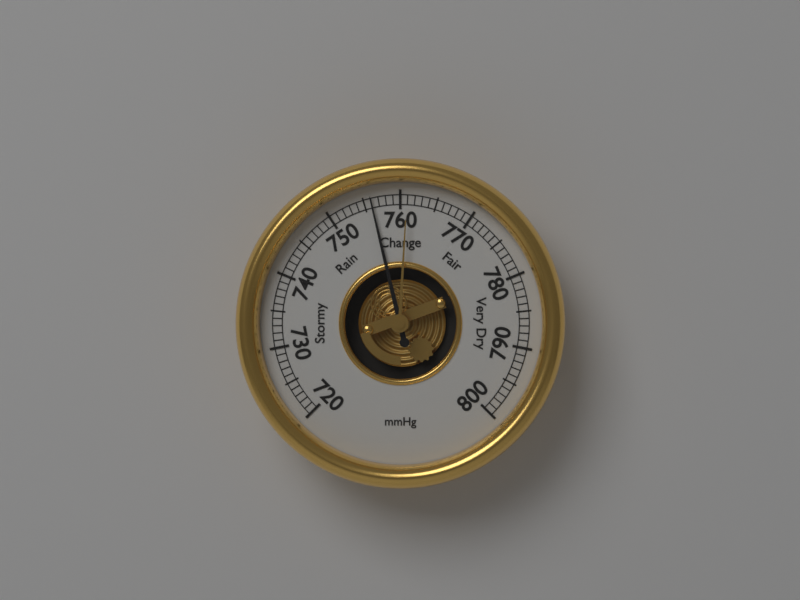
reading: 756 mmHg
